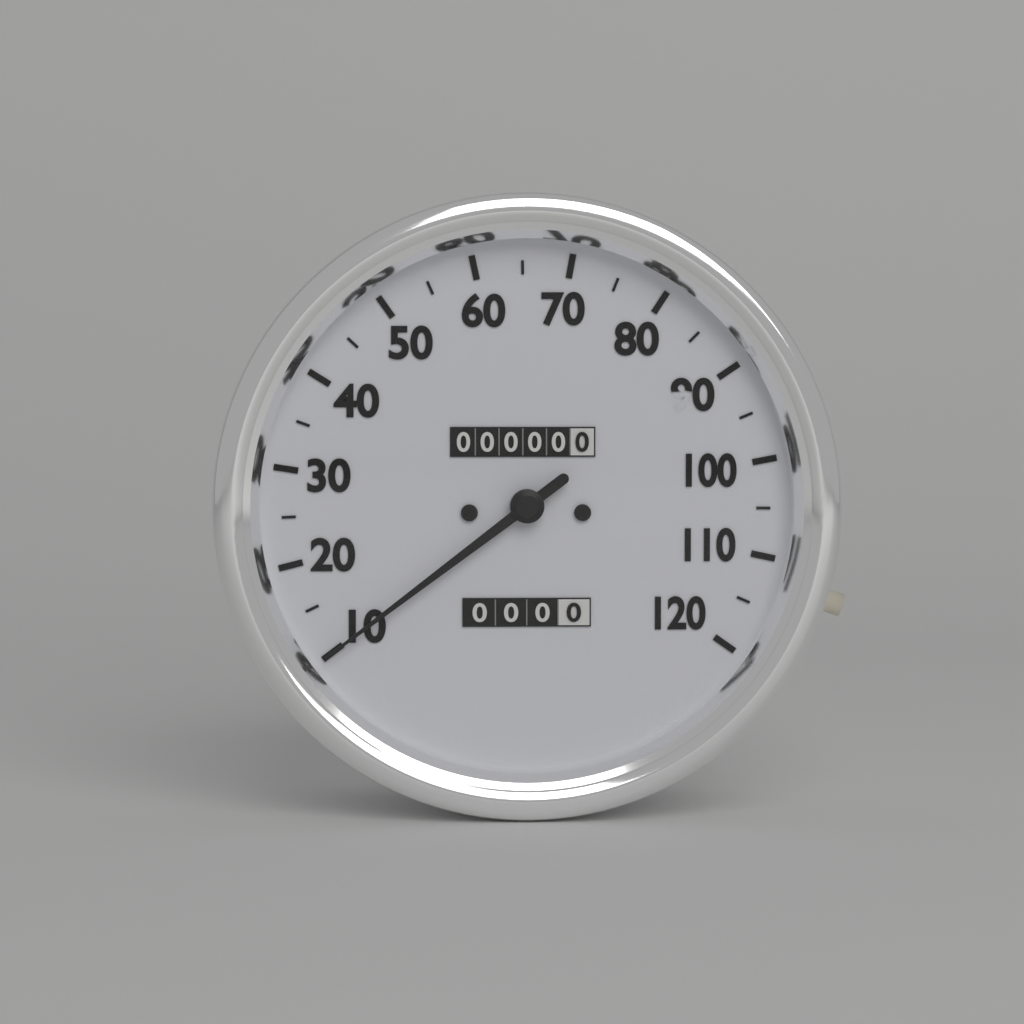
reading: 10 (no unit)
